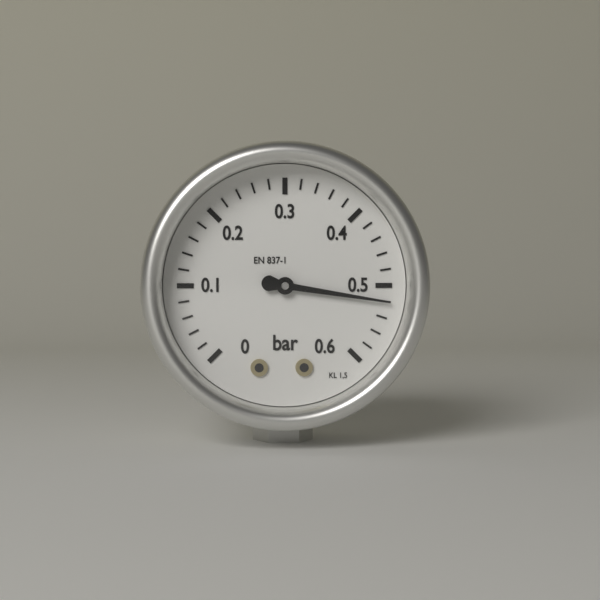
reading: 0.52 bar
